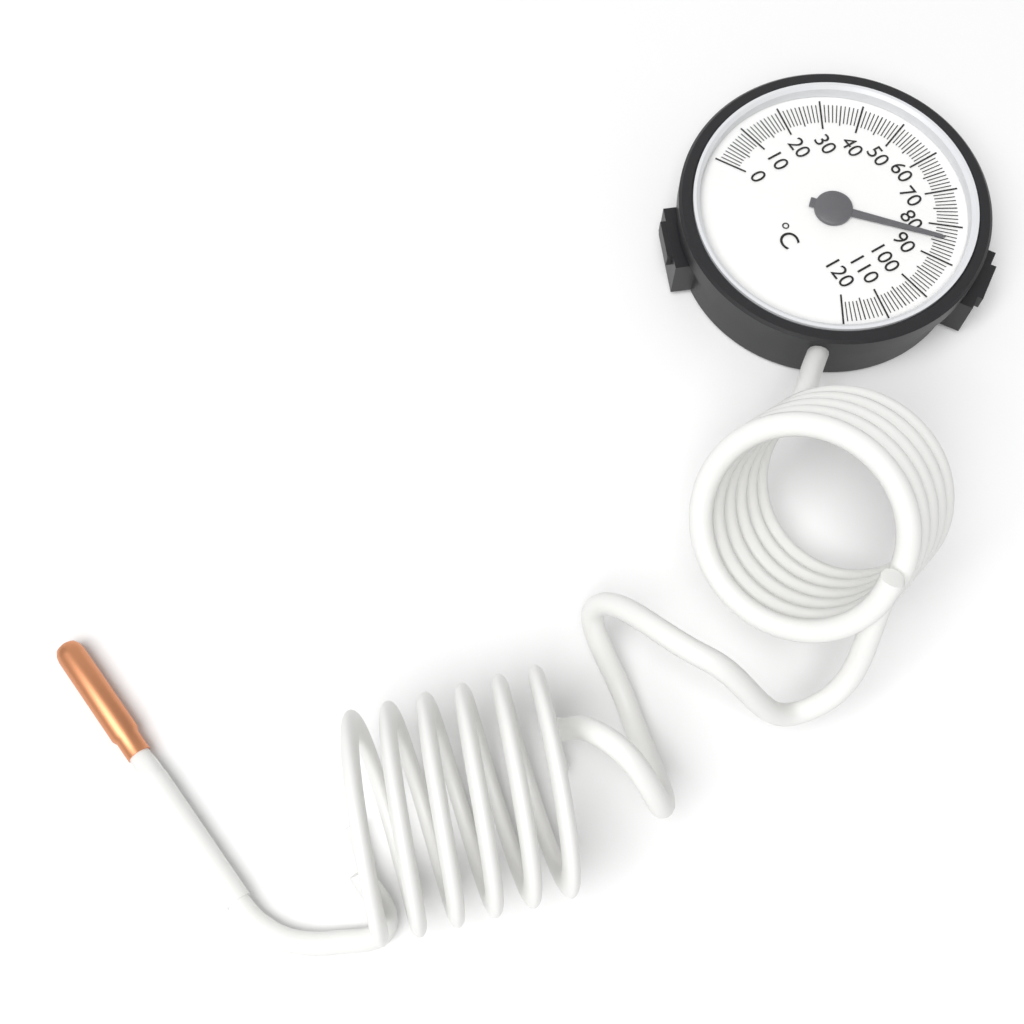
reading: 84 °C
